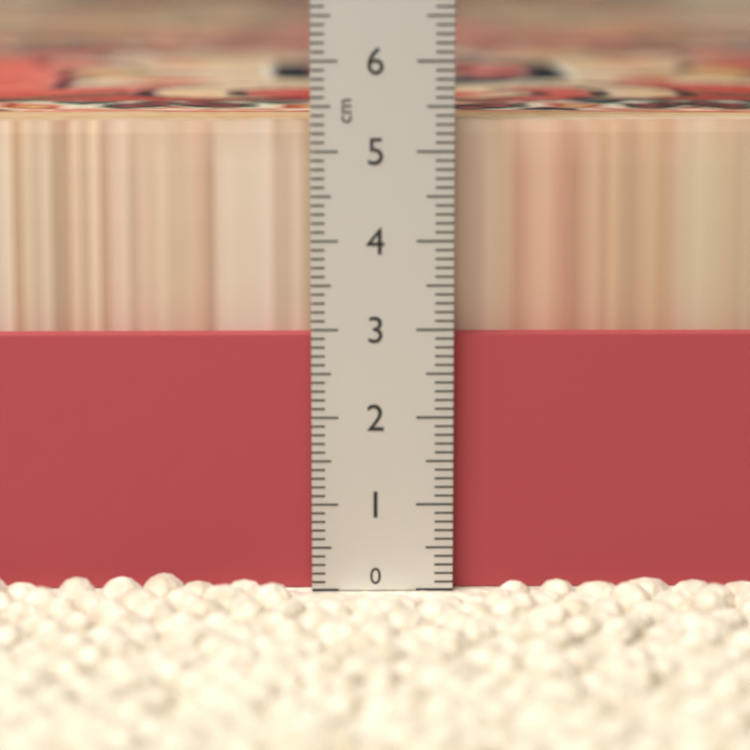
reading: 5.3 cm
